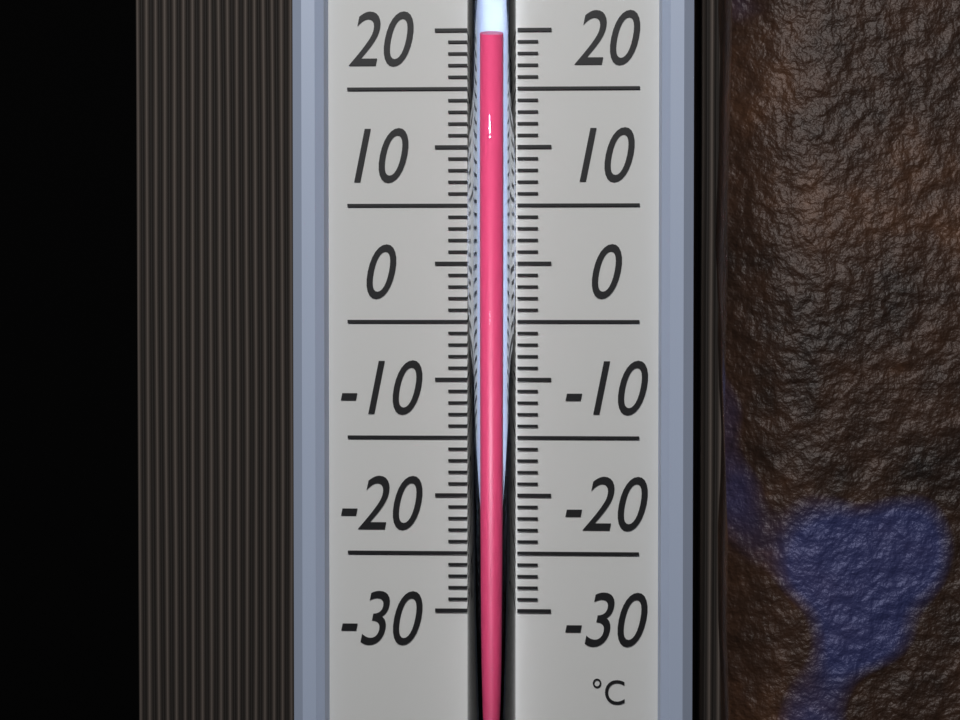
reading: 19 °C
